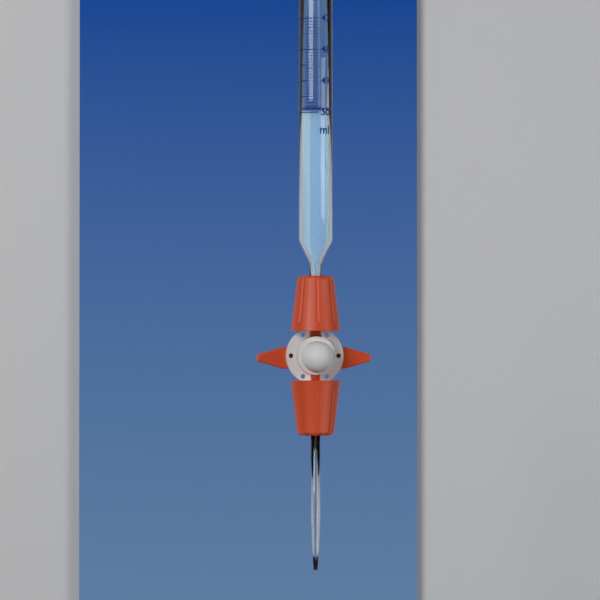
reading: 49.9 ml
